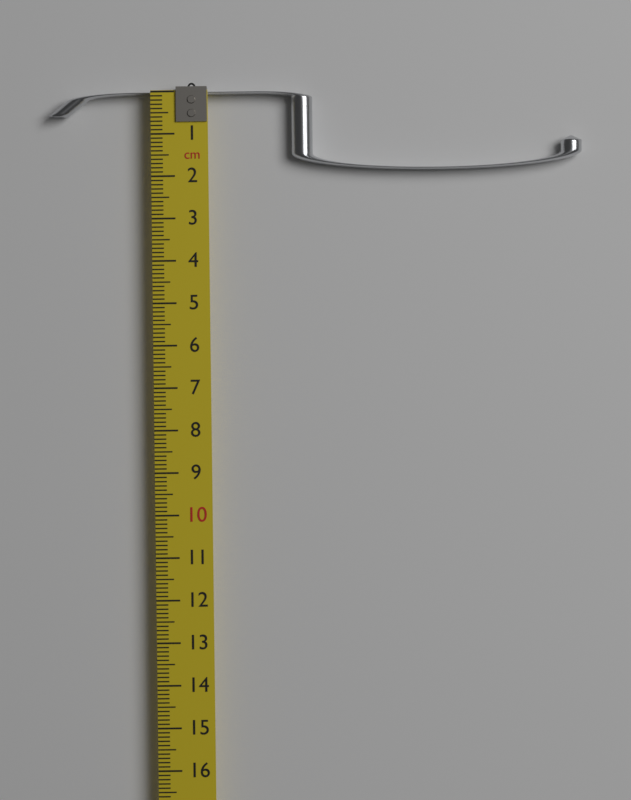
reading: 1.9 cm
